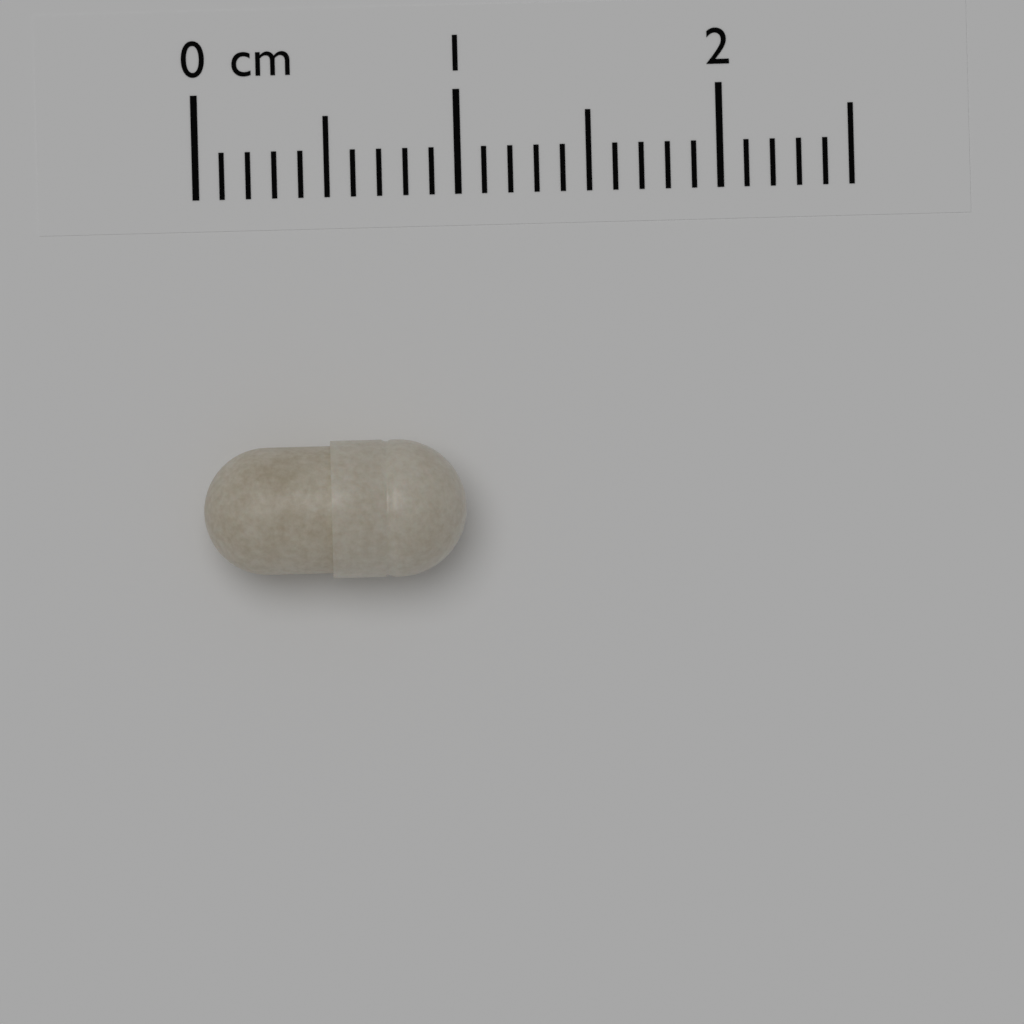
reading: 1.0 cm
